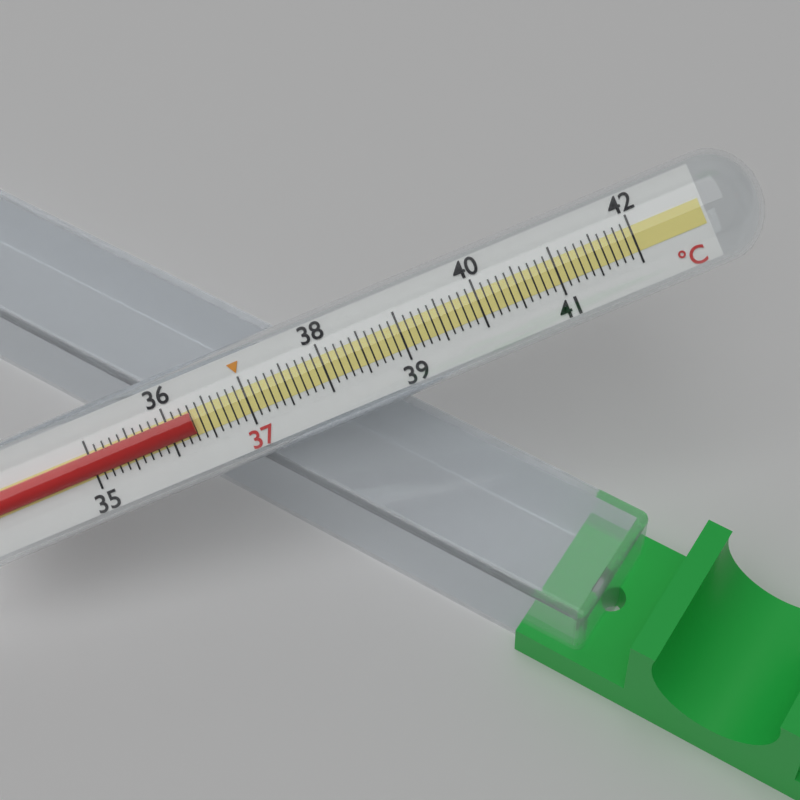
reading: 36.3 °C
